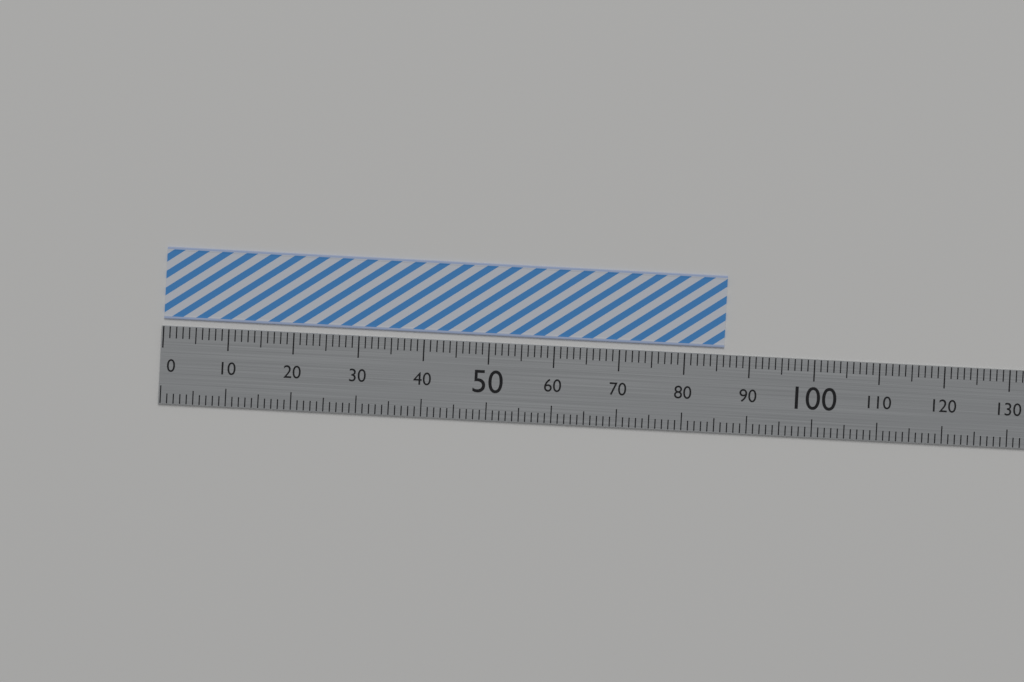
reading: 86 (no unit)
